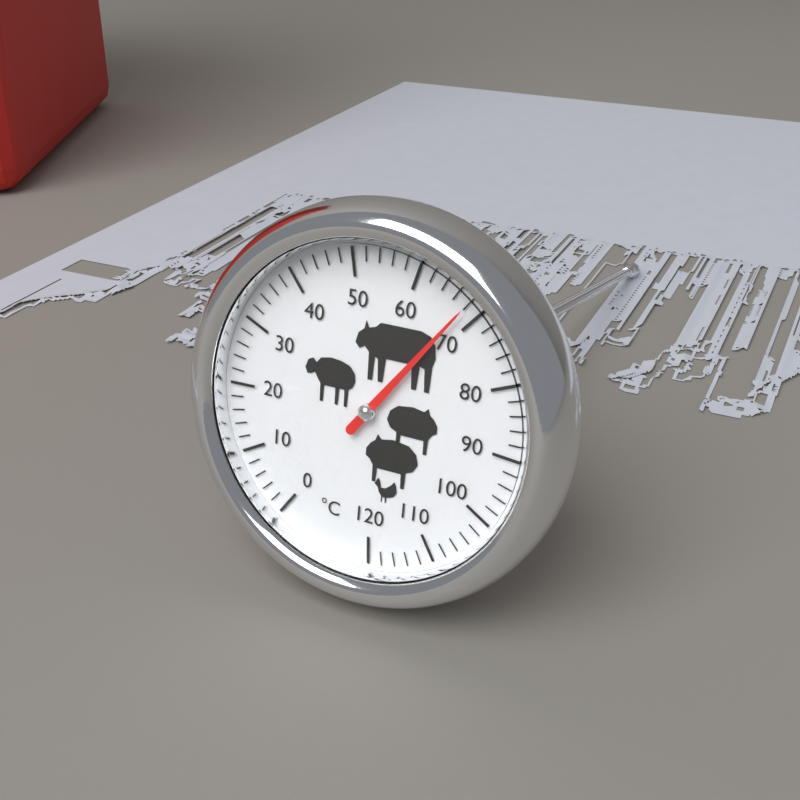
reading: 68 °C
